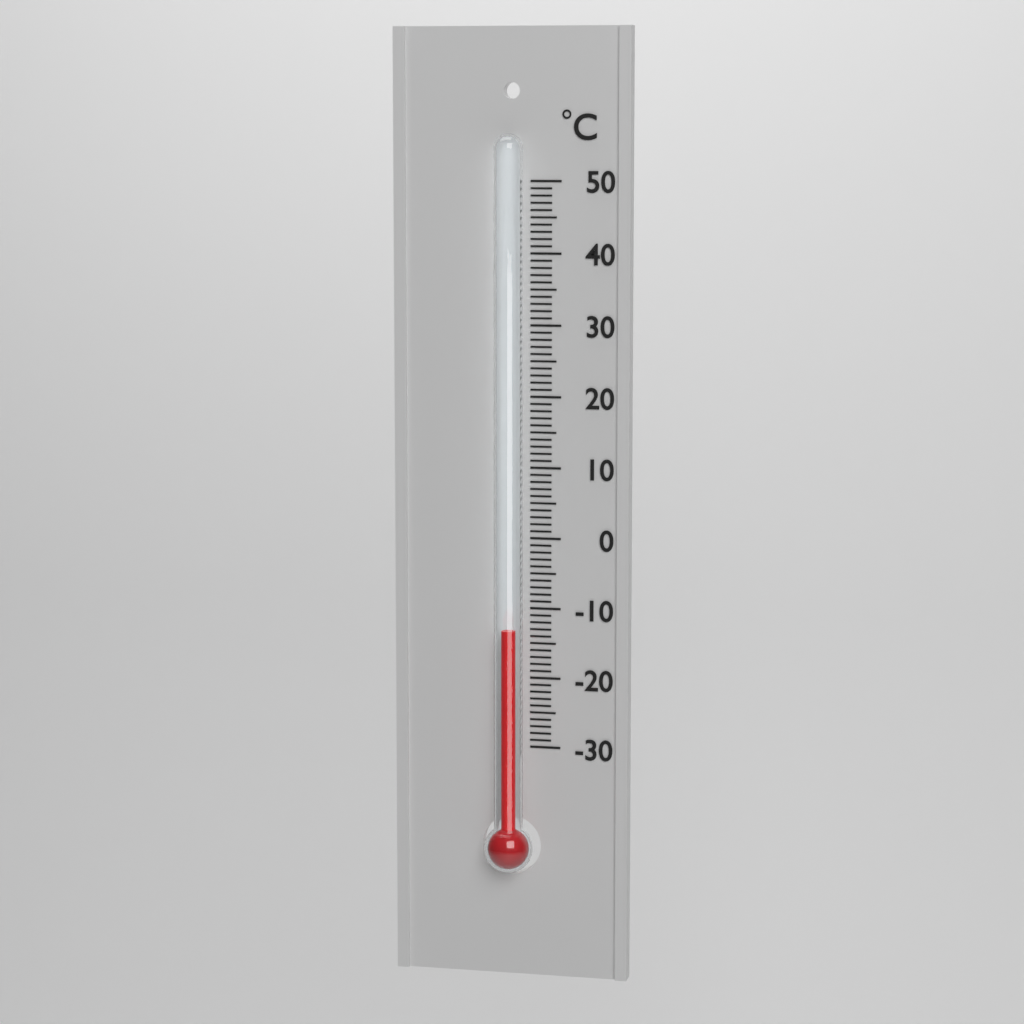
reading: -13 °C
